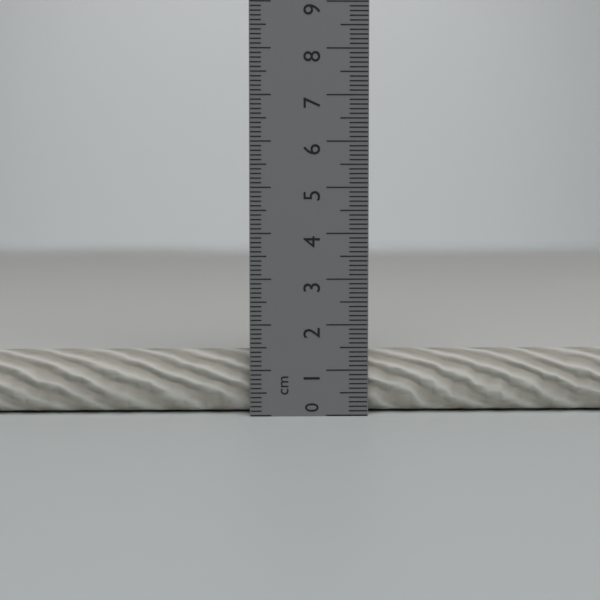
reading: 1.4 cm
